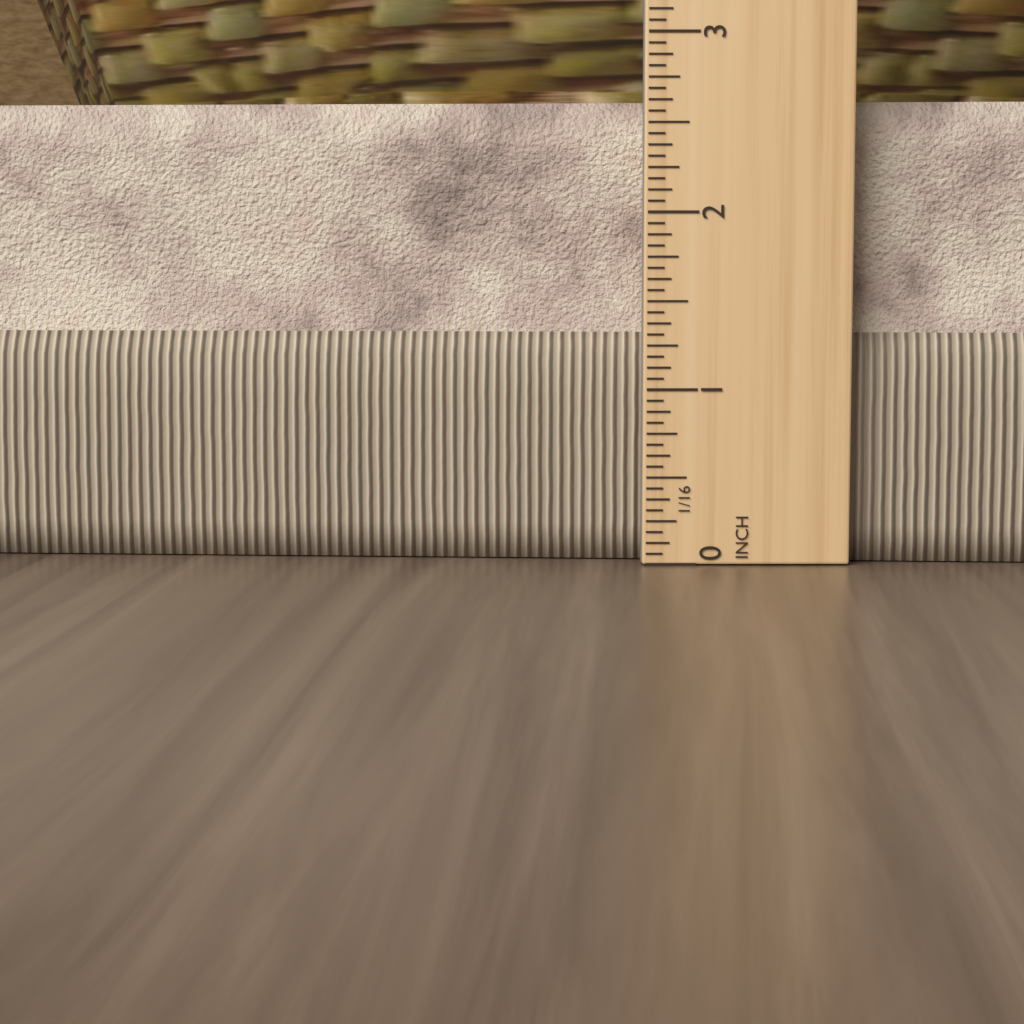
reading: 2.6250 in
